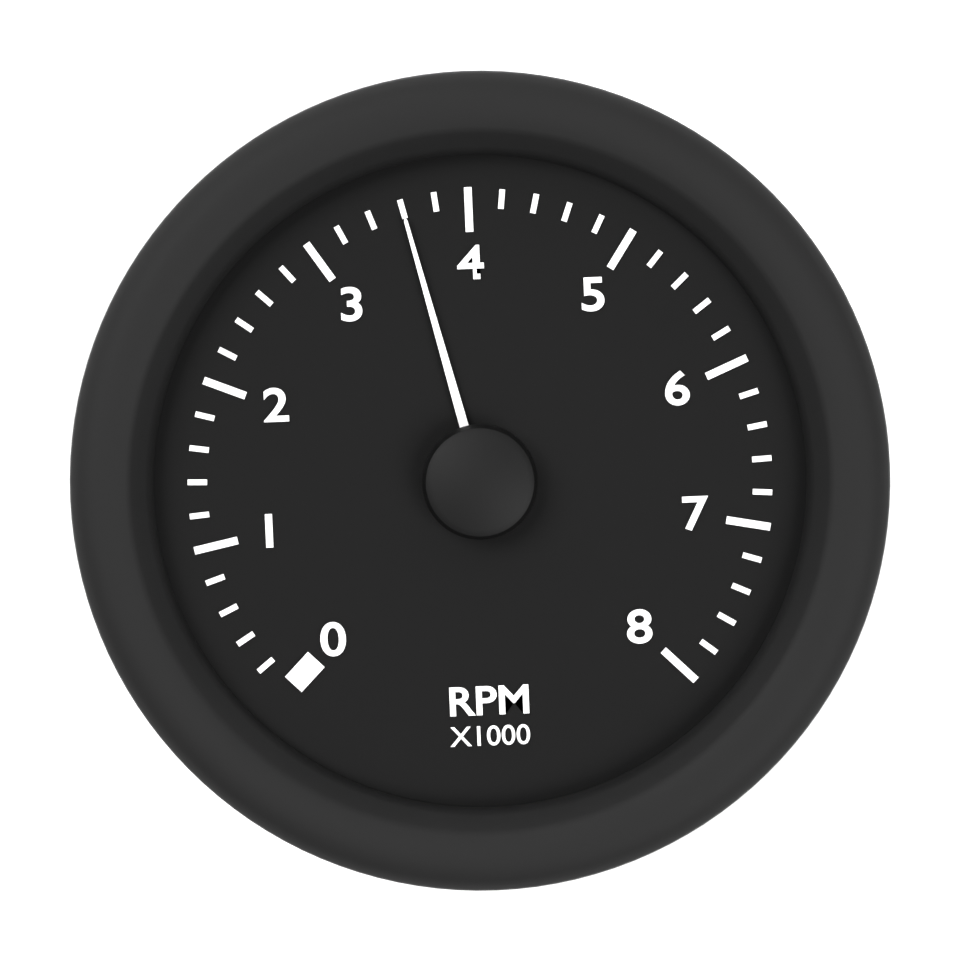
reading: 3.6 RPM x1000
